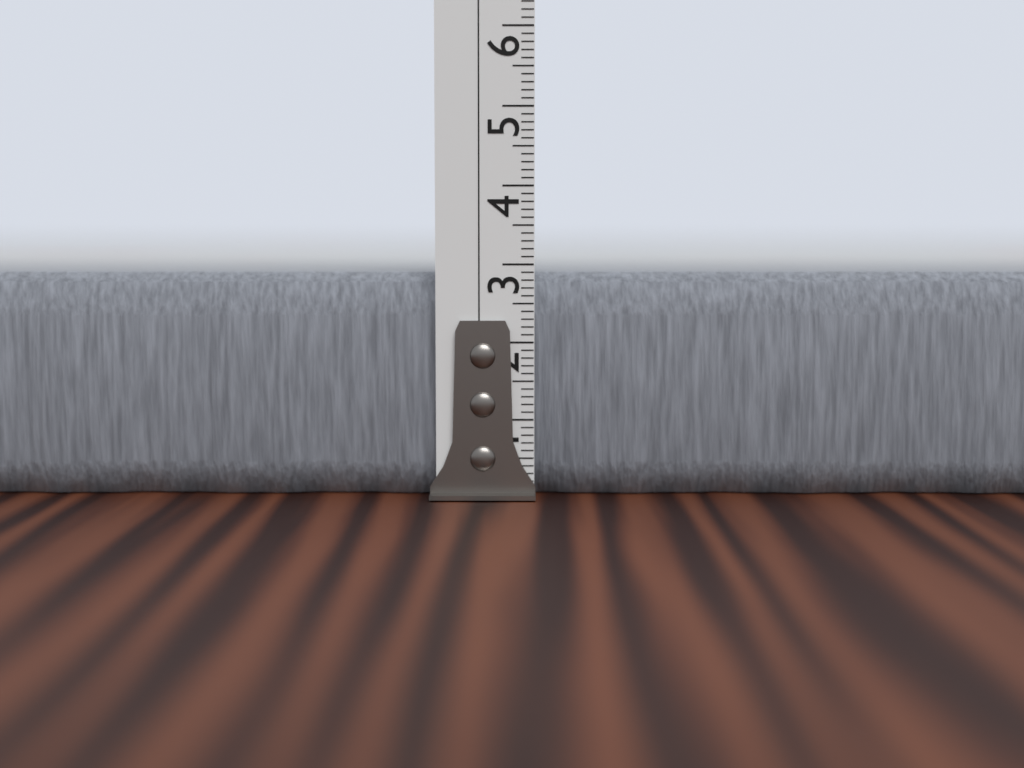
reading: 2.9 cm
